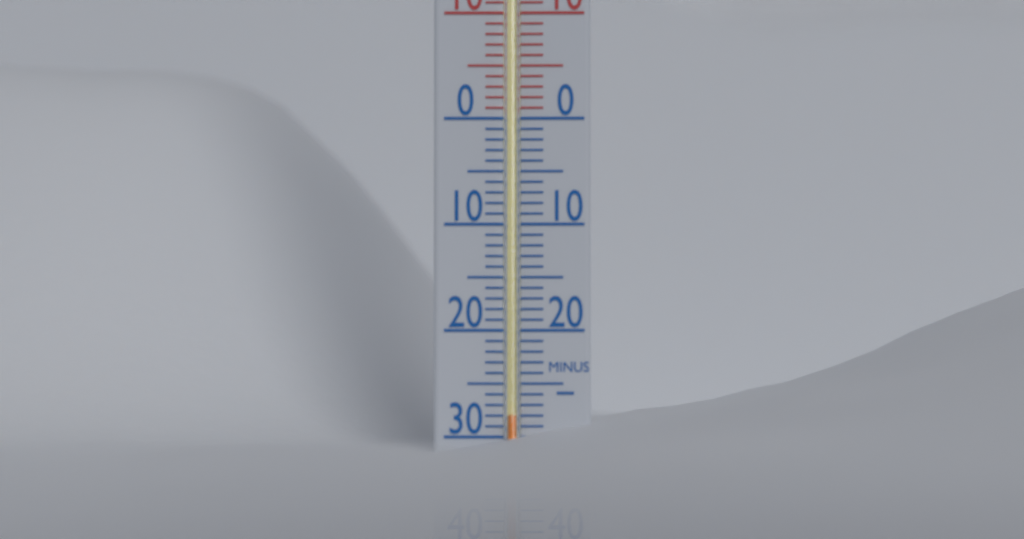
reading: -28 °C
